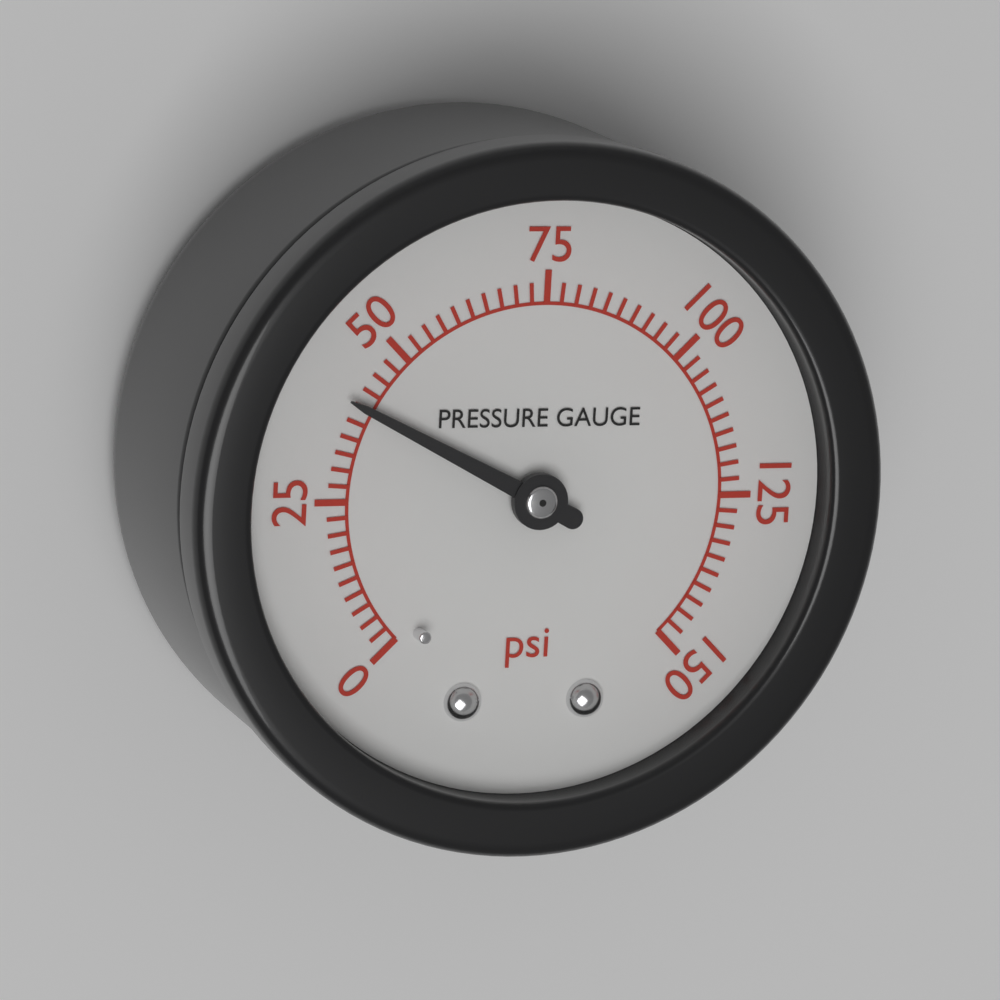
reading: 40.0 psi
